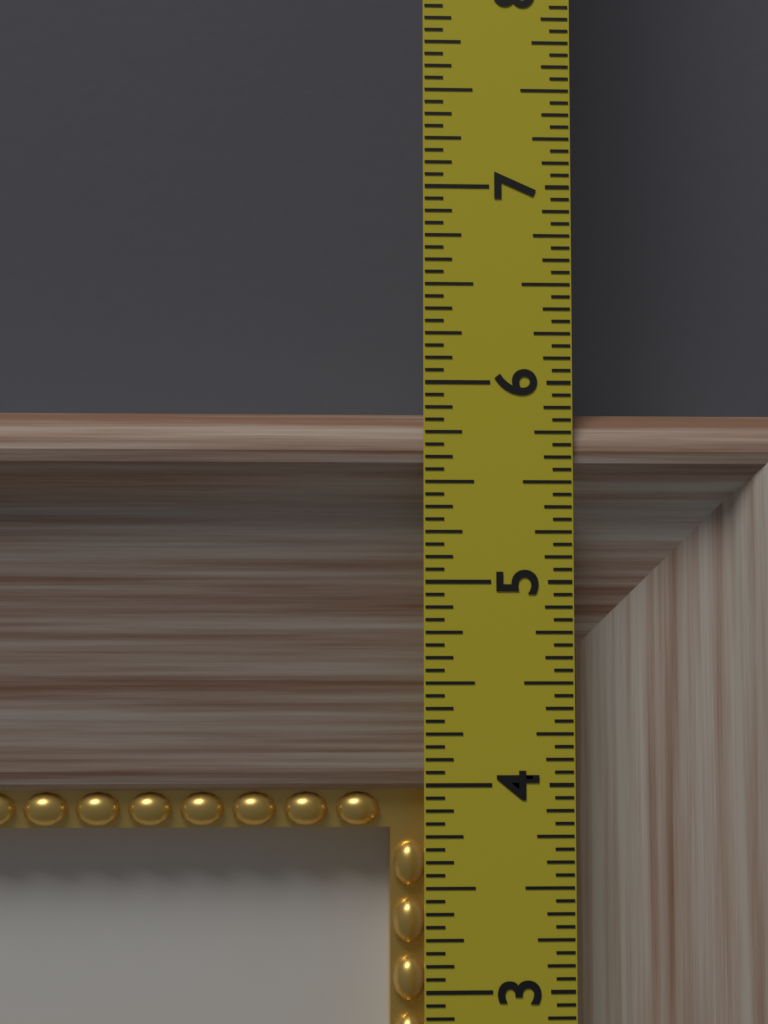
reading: 5.8750 in
